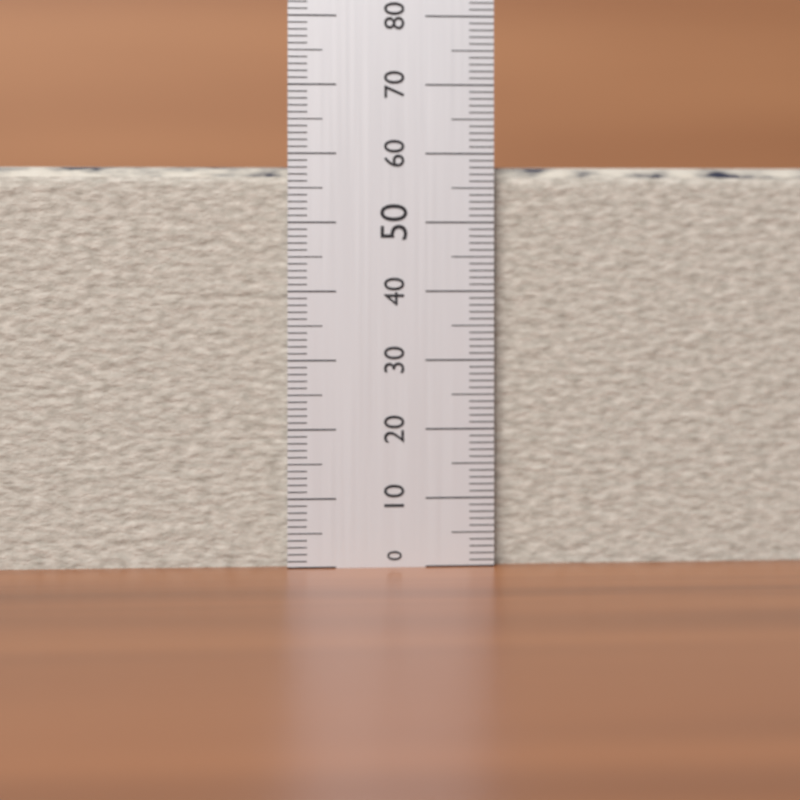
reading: 59 (no unit)
